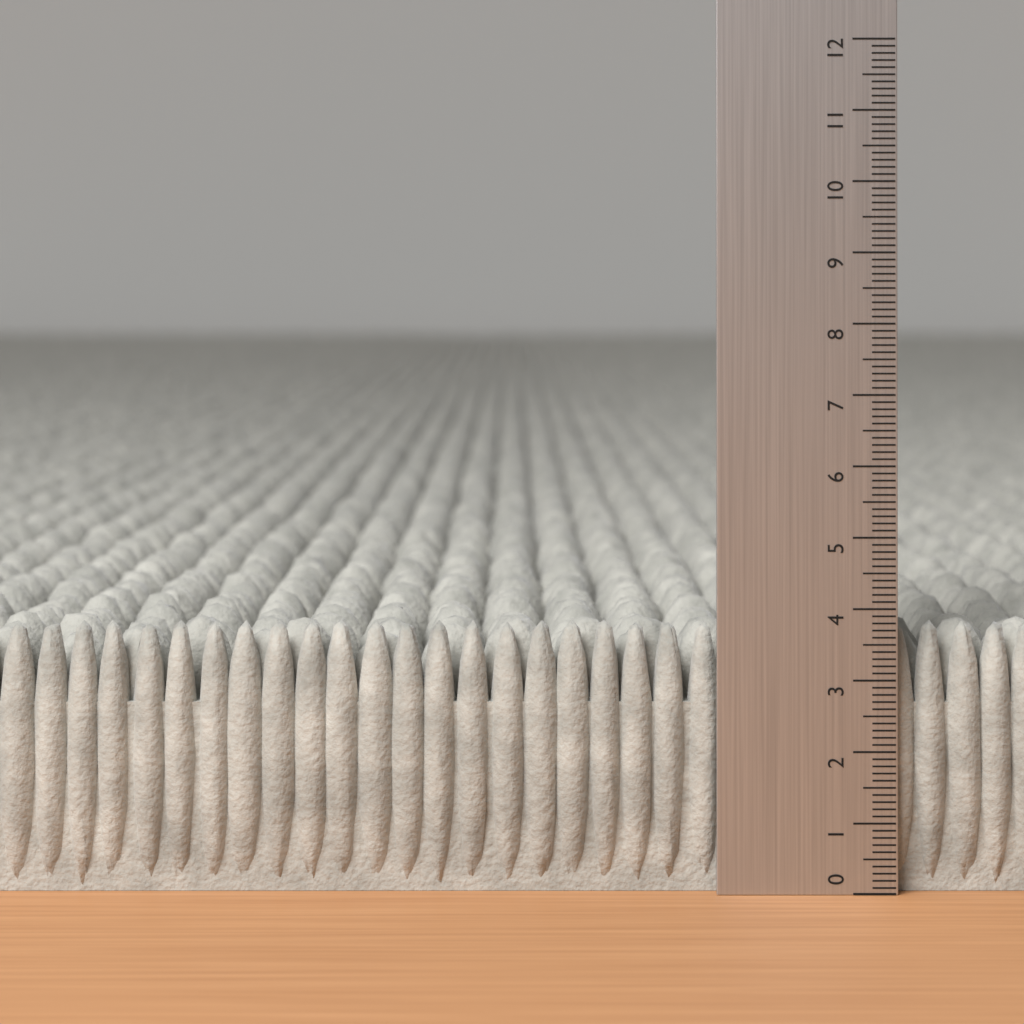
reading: 3.8 (no unit)
